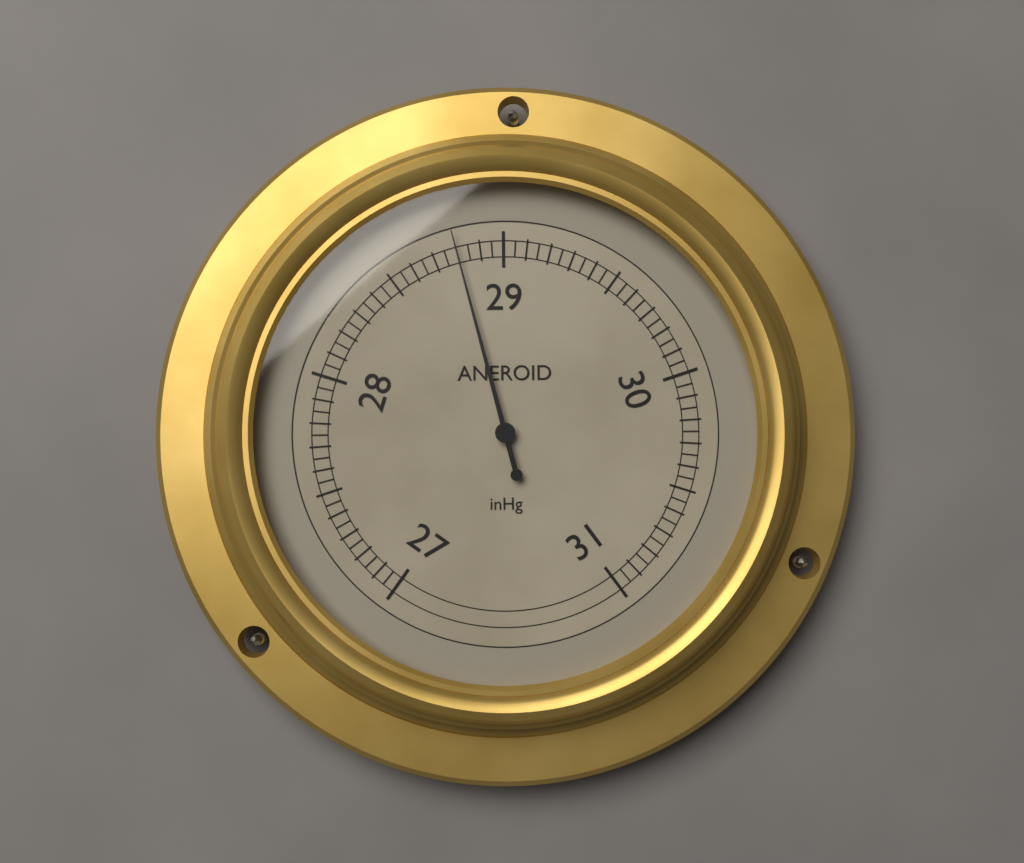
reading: 28.80 inHg
